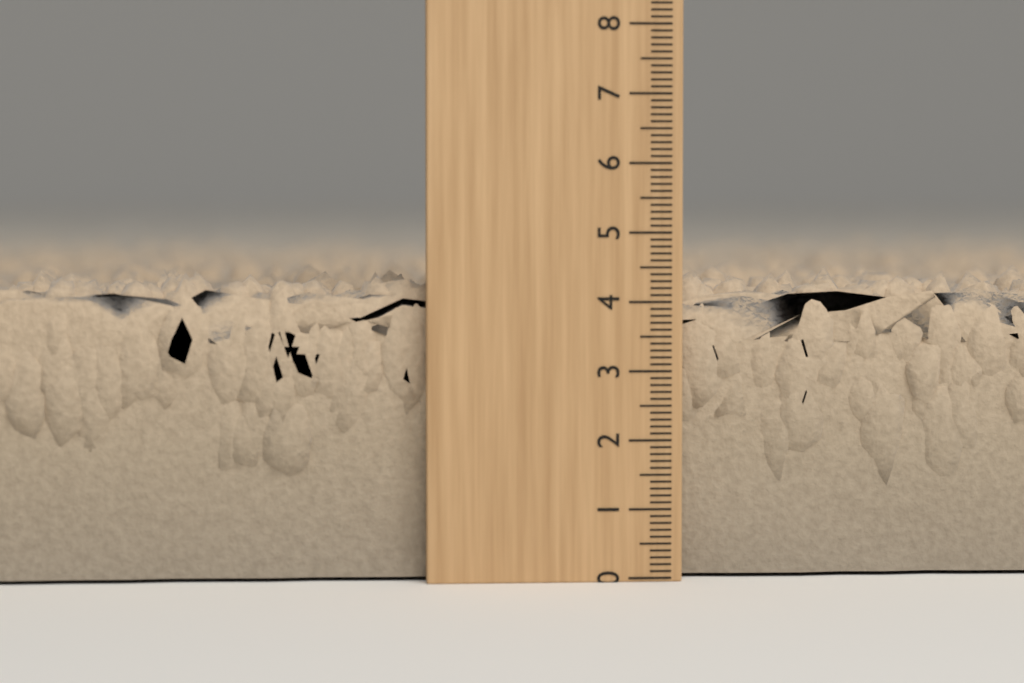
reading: 4.5 (no unit)
